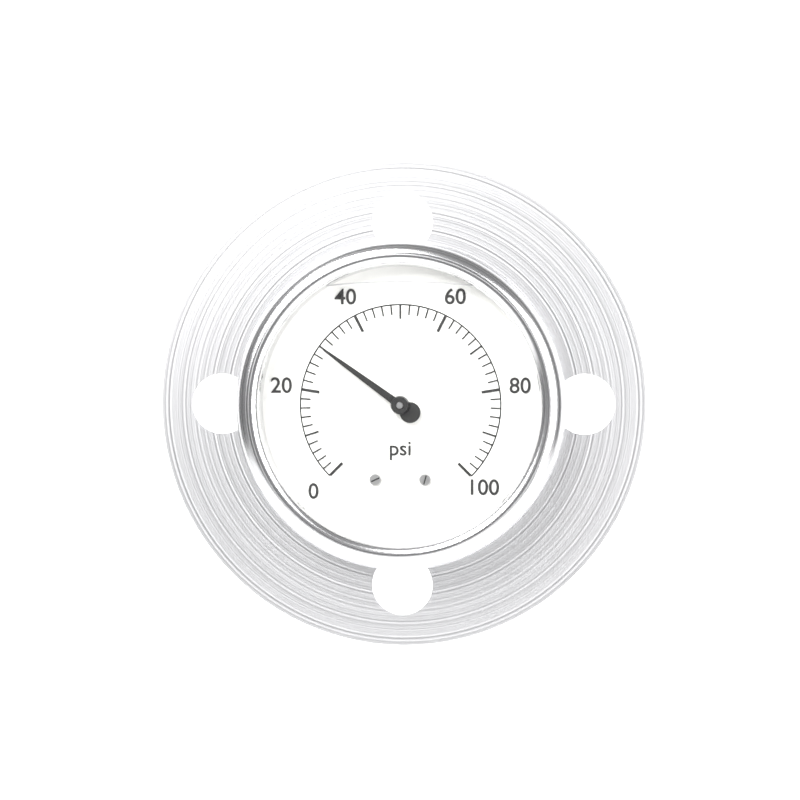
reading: 30 psi
